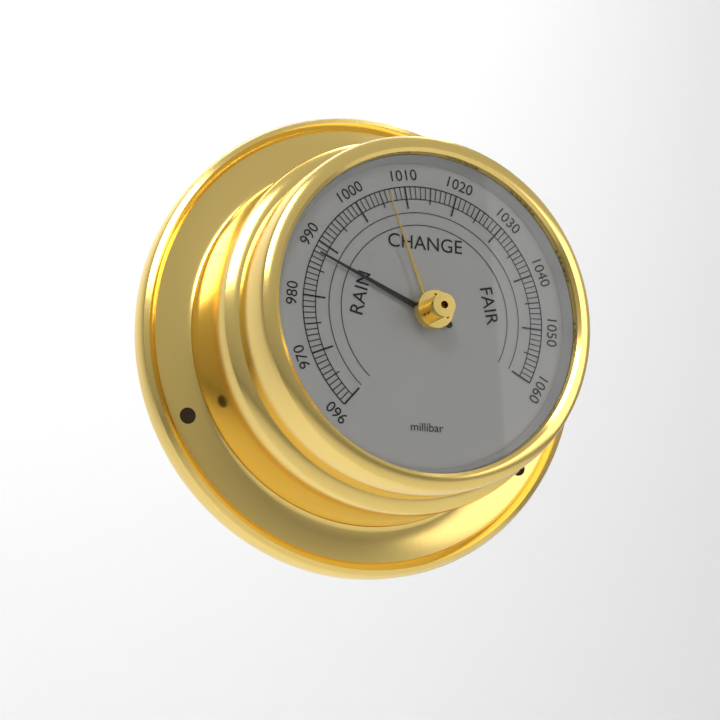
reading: 988 millibar
